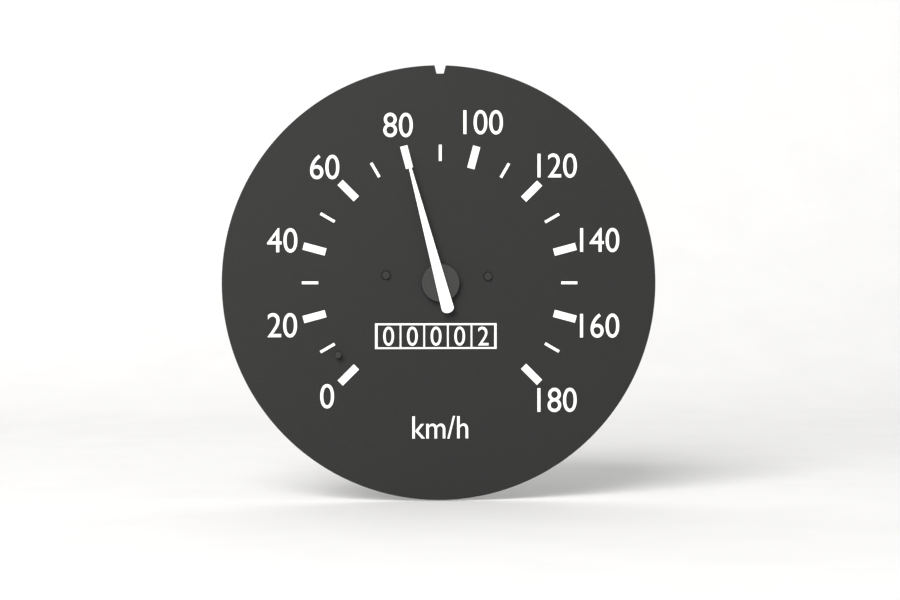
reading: 80 km/h
